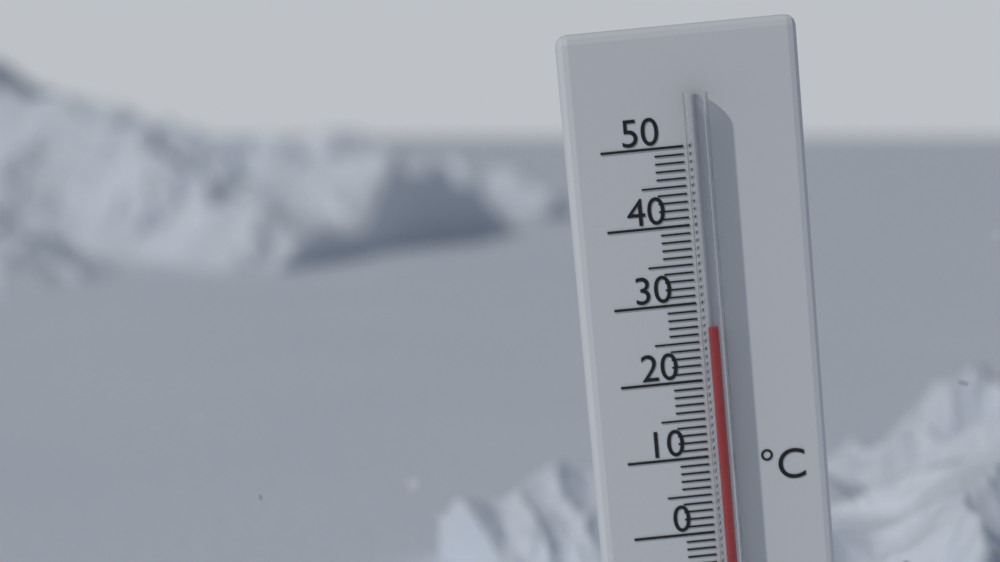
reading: 27 °C
